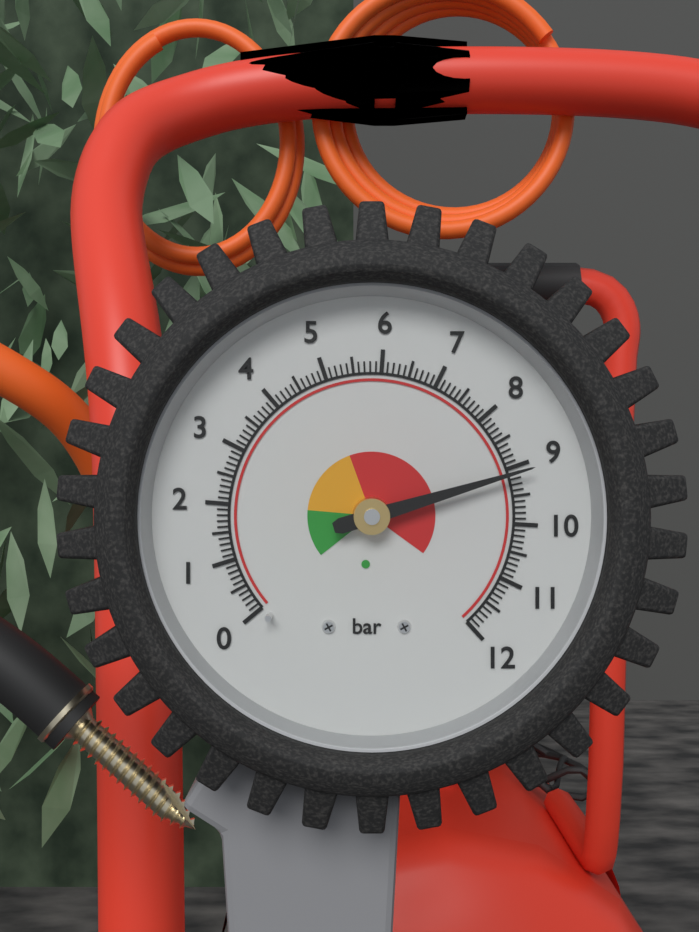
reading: 9.1 bar
